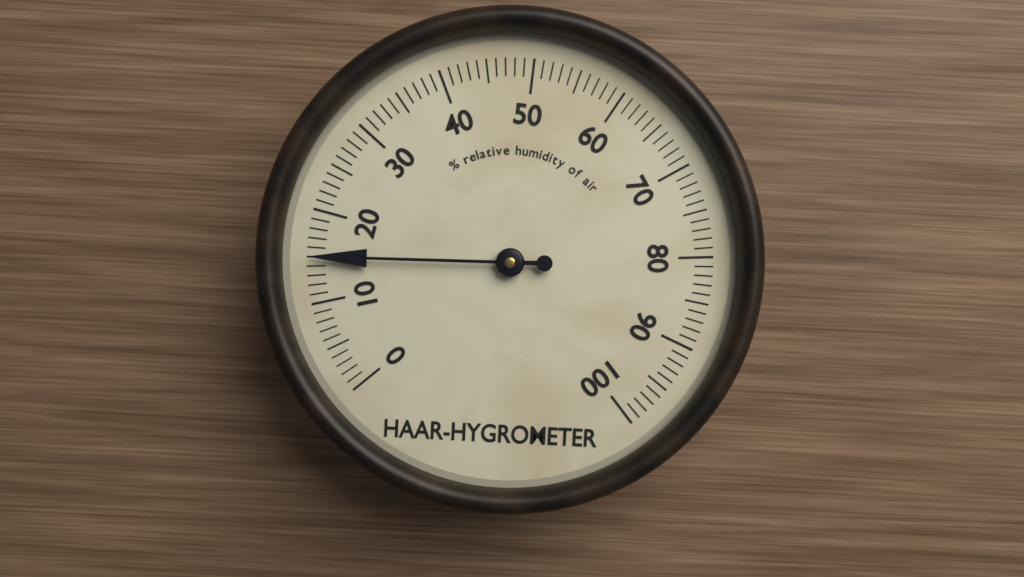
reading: 15 %
